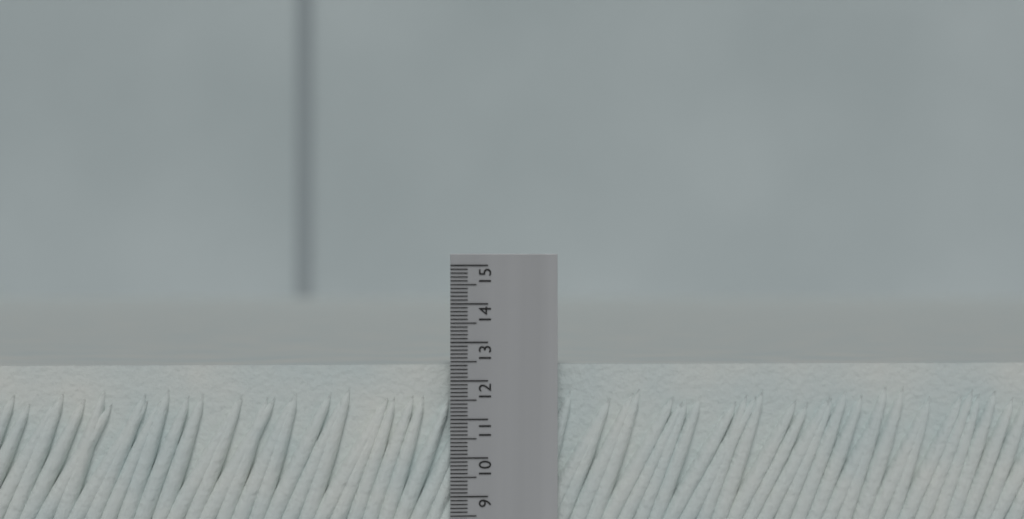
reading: 12.4 (no unit)
